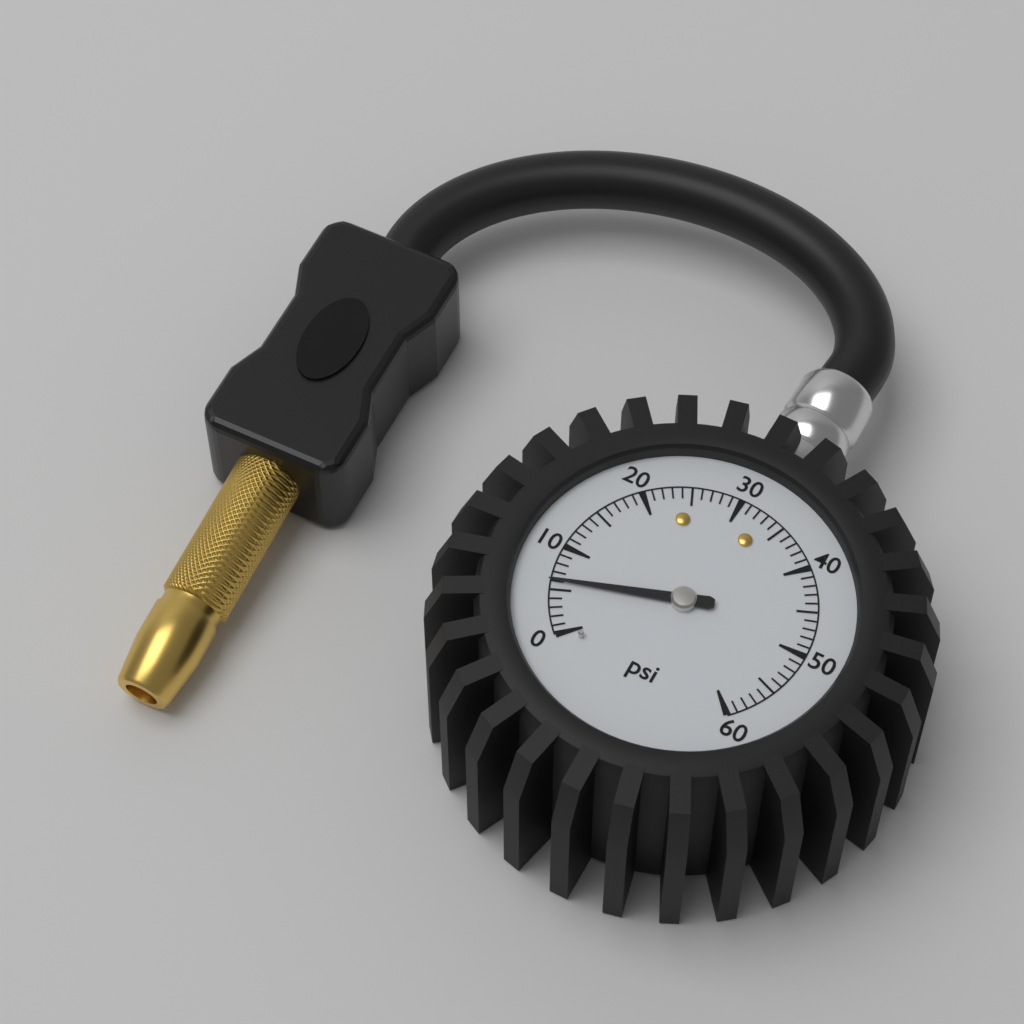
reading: 6 psi
